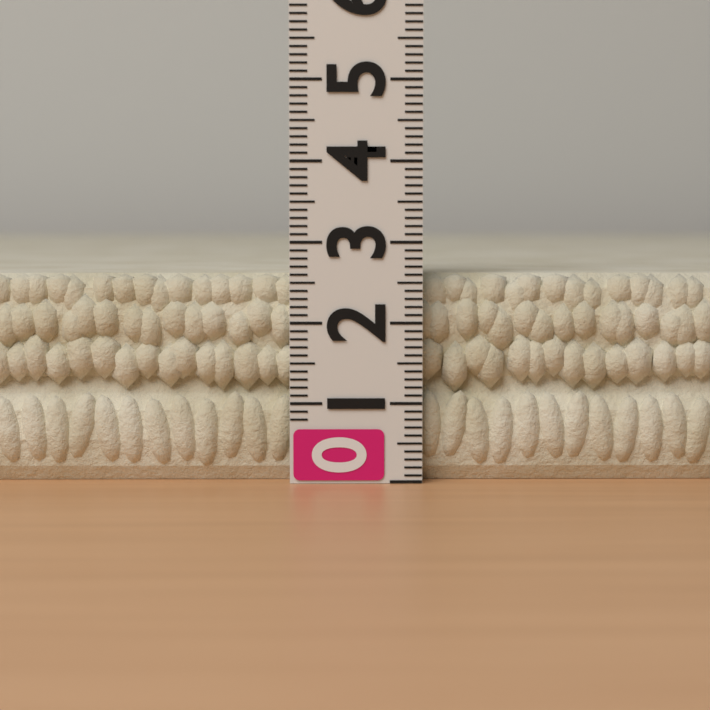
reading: 2.6 (no unit)
